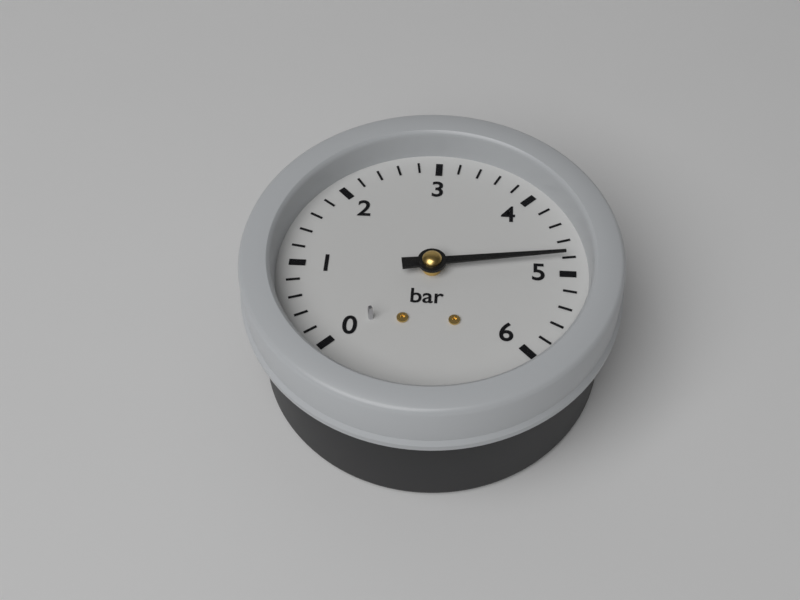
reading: 4.8 bar
